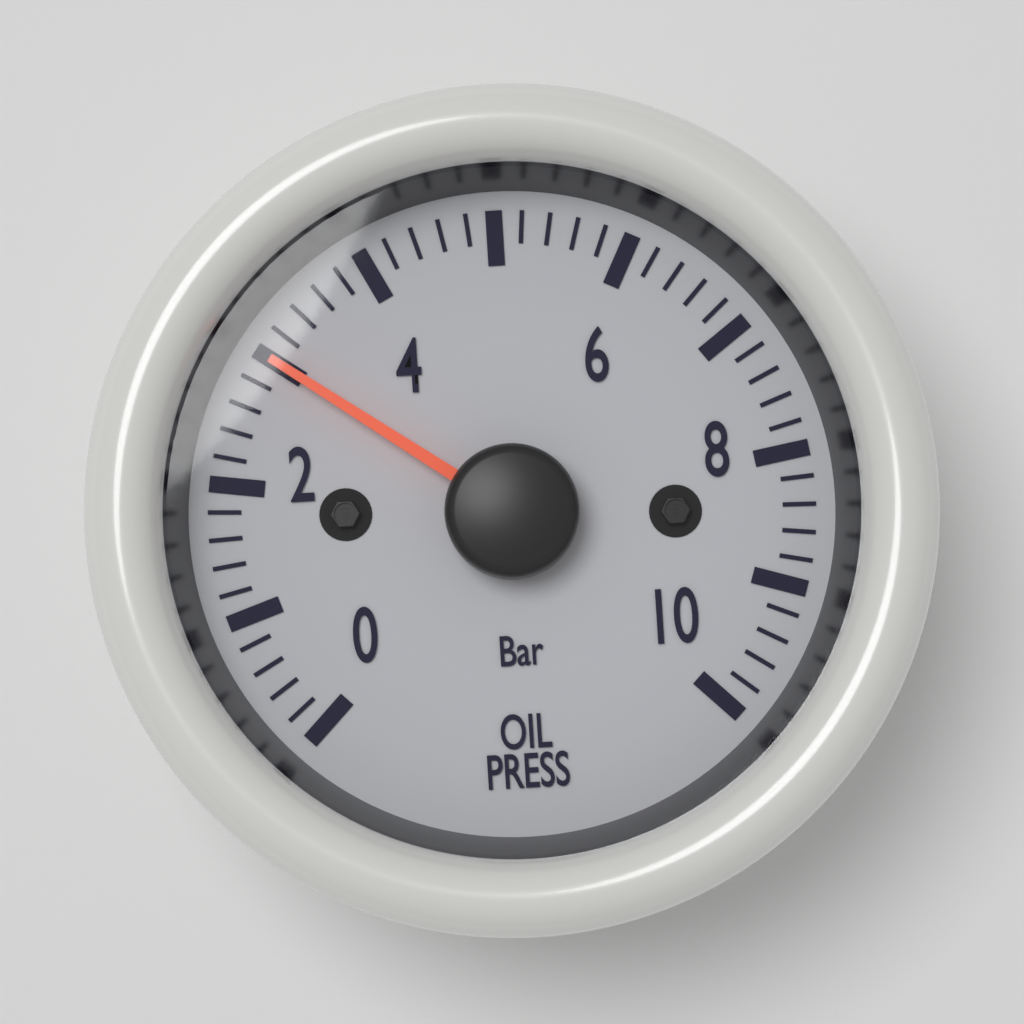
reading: 3.0 bar
